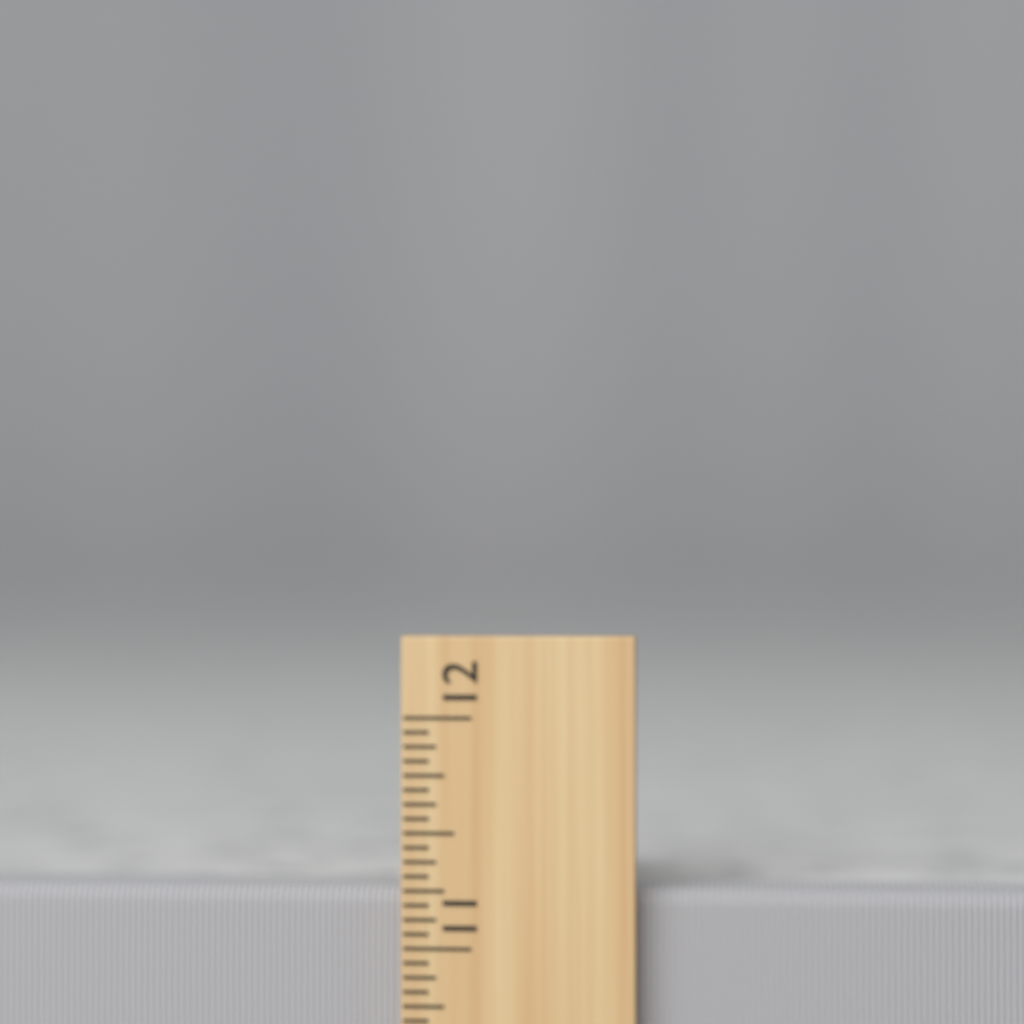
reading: 11.2500 inch
